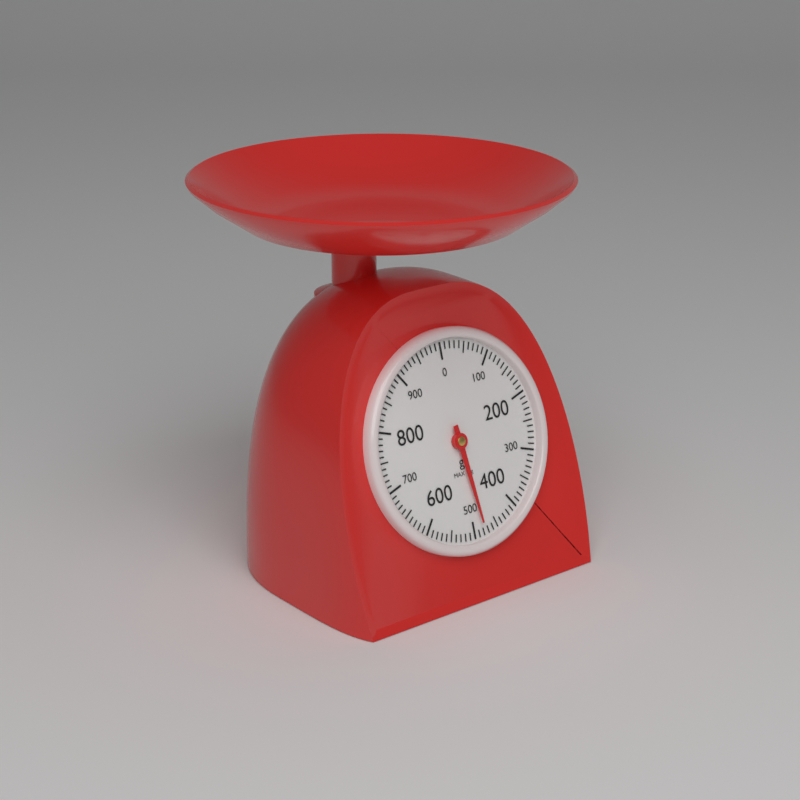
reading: 480 g
